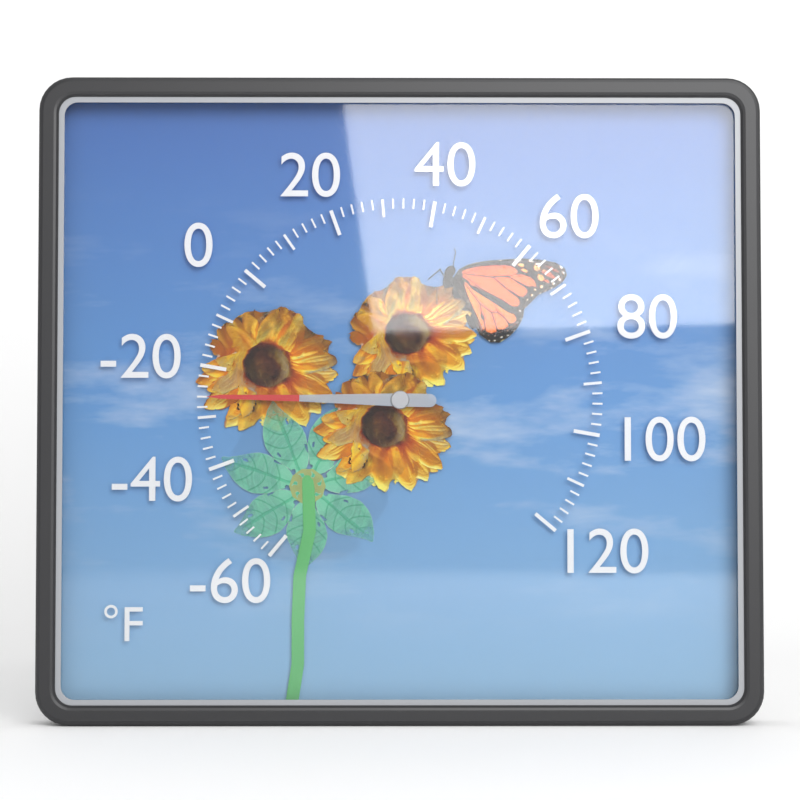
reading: -26 °F
